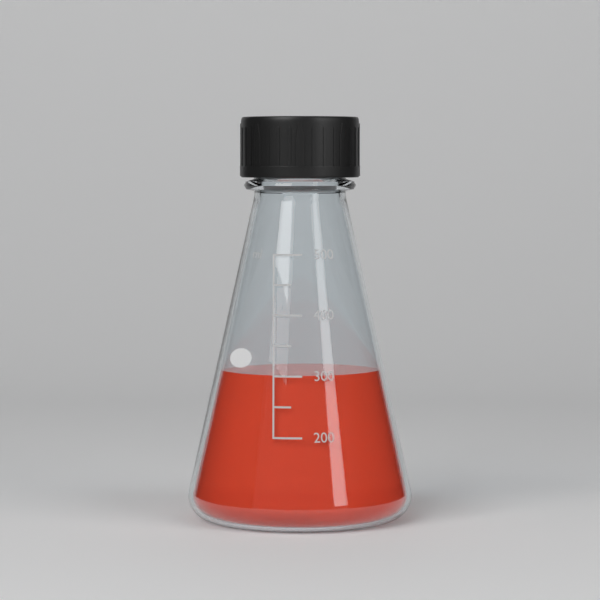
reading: 300 ml
